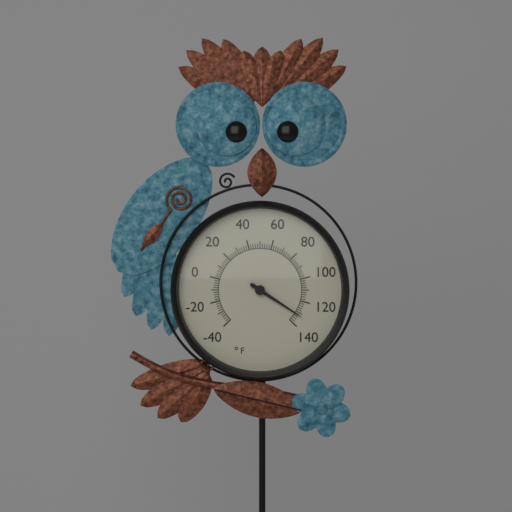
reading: 132 °F
